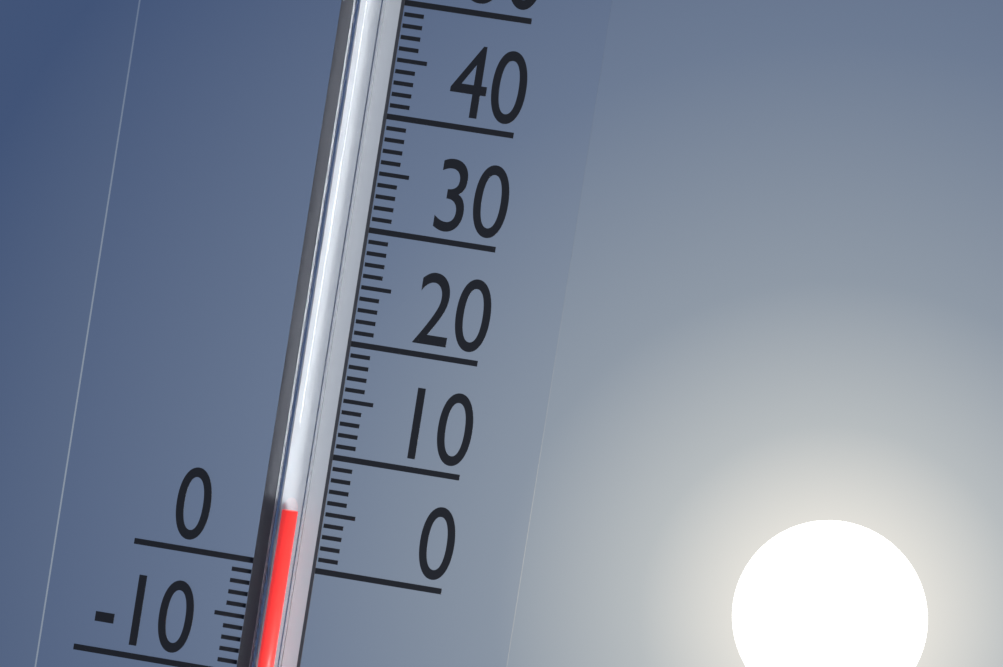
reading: 5 (no unit)
